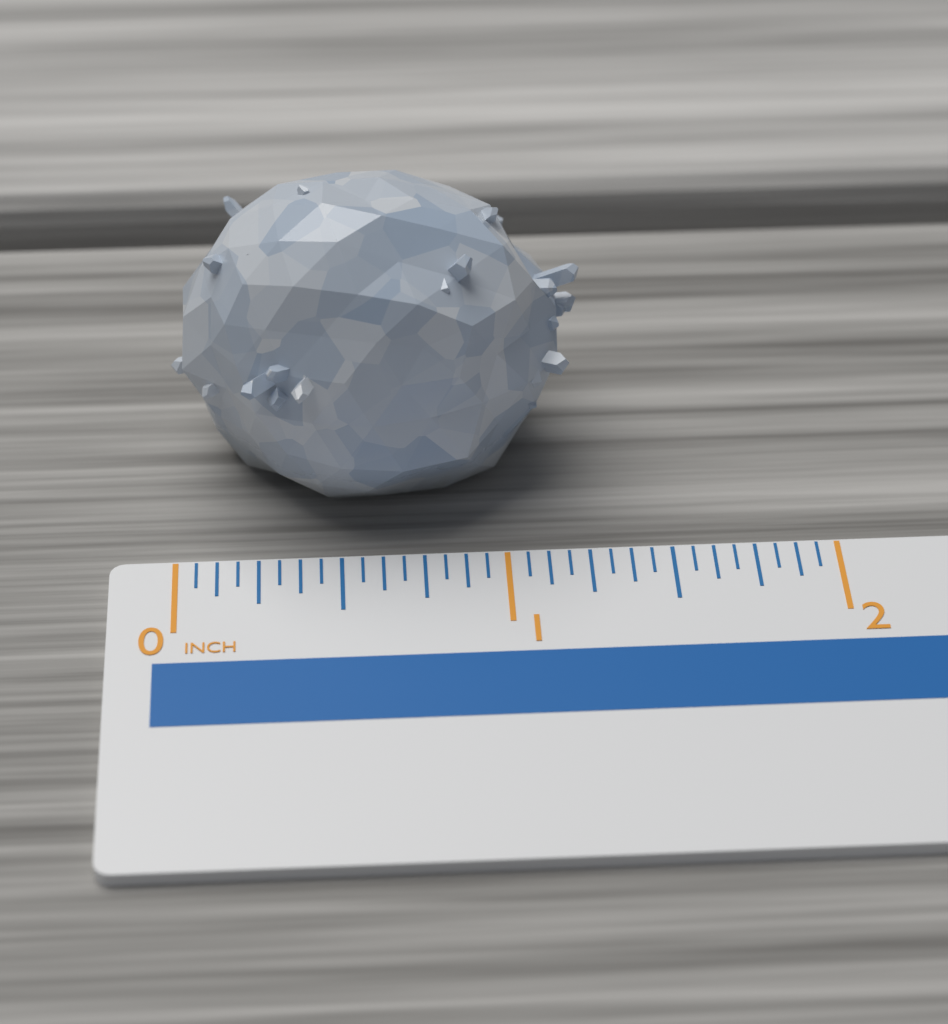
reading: 1.2500 inch
